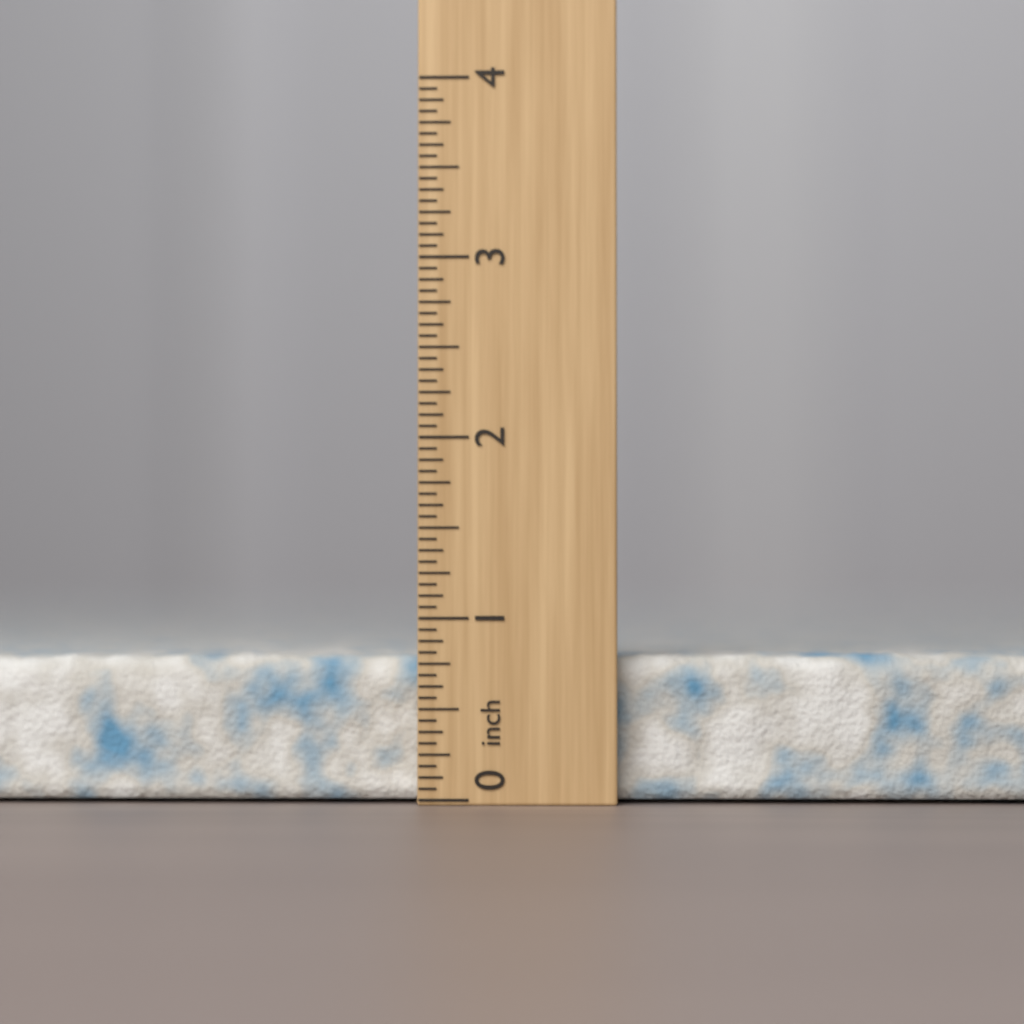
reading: 0.8125 inch
